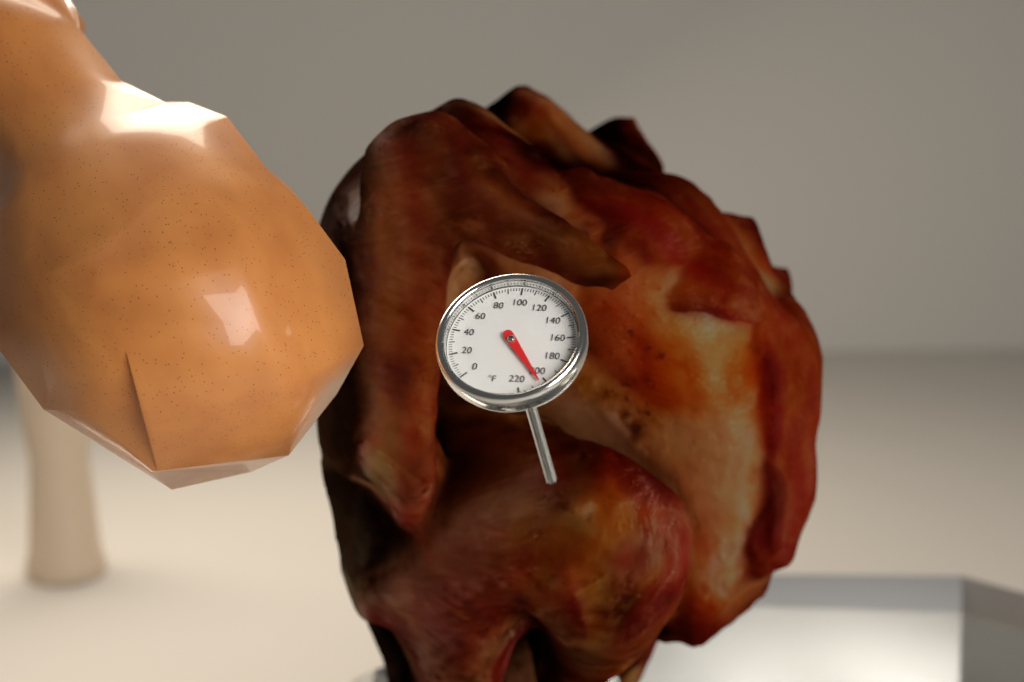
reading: 204 °F
